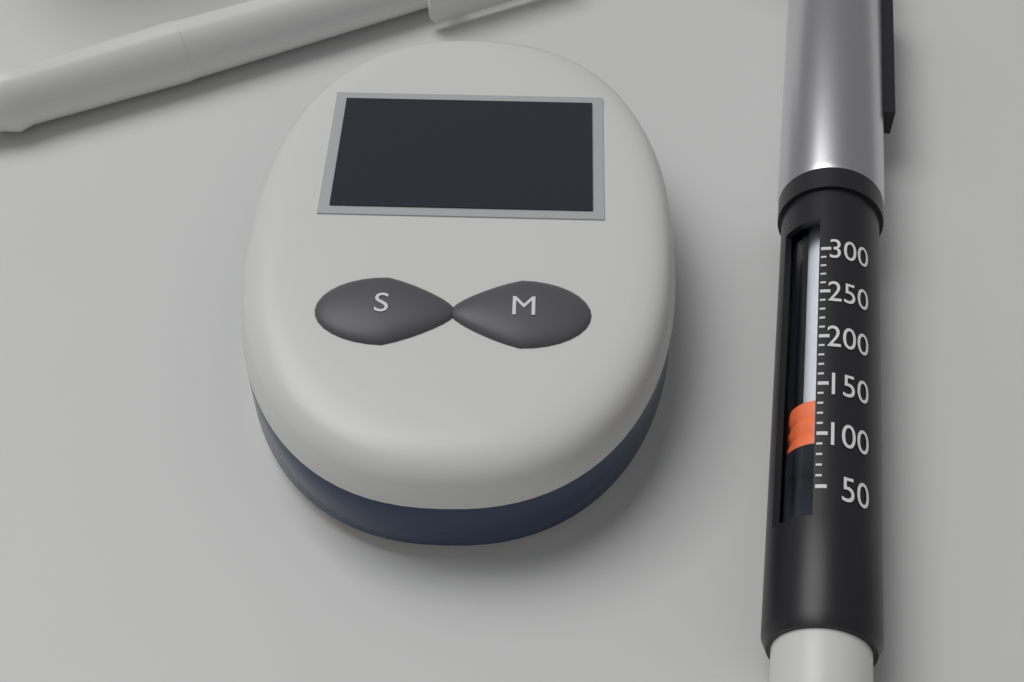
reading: 100 (no unit)
